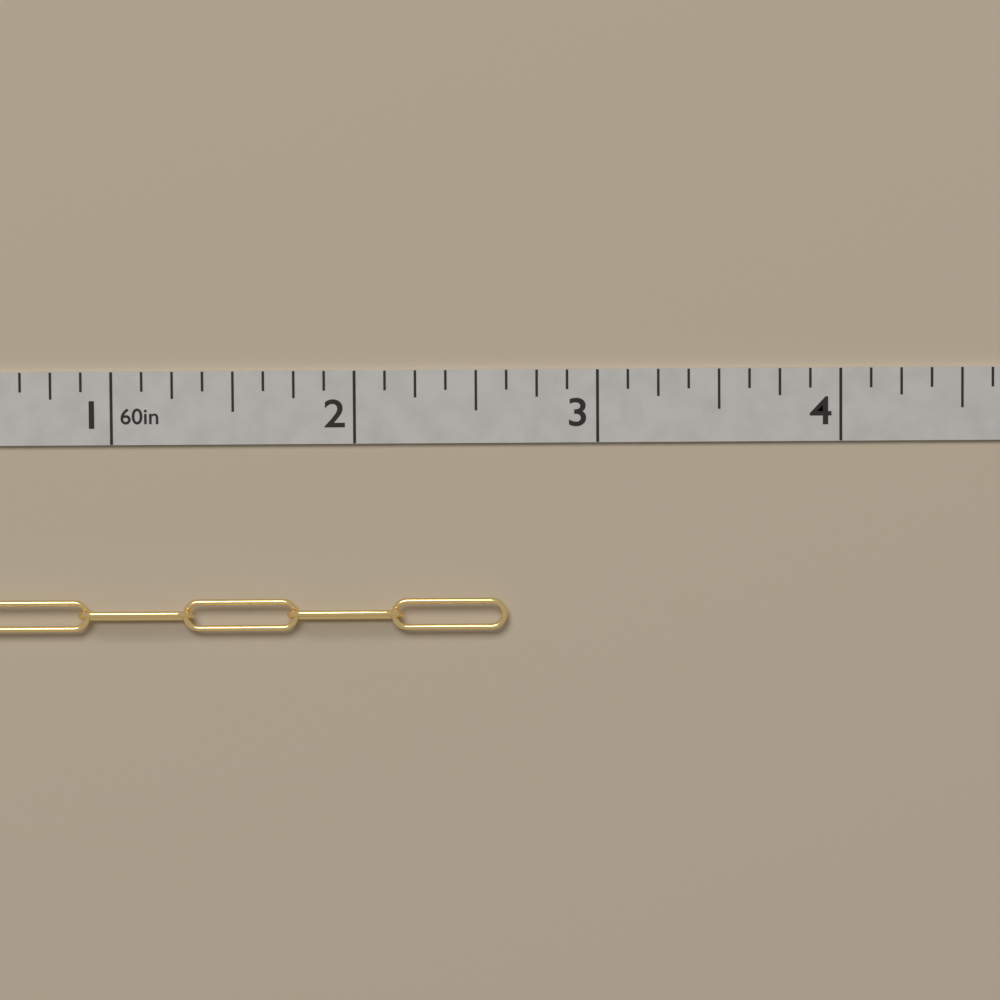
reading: 2.625 in
